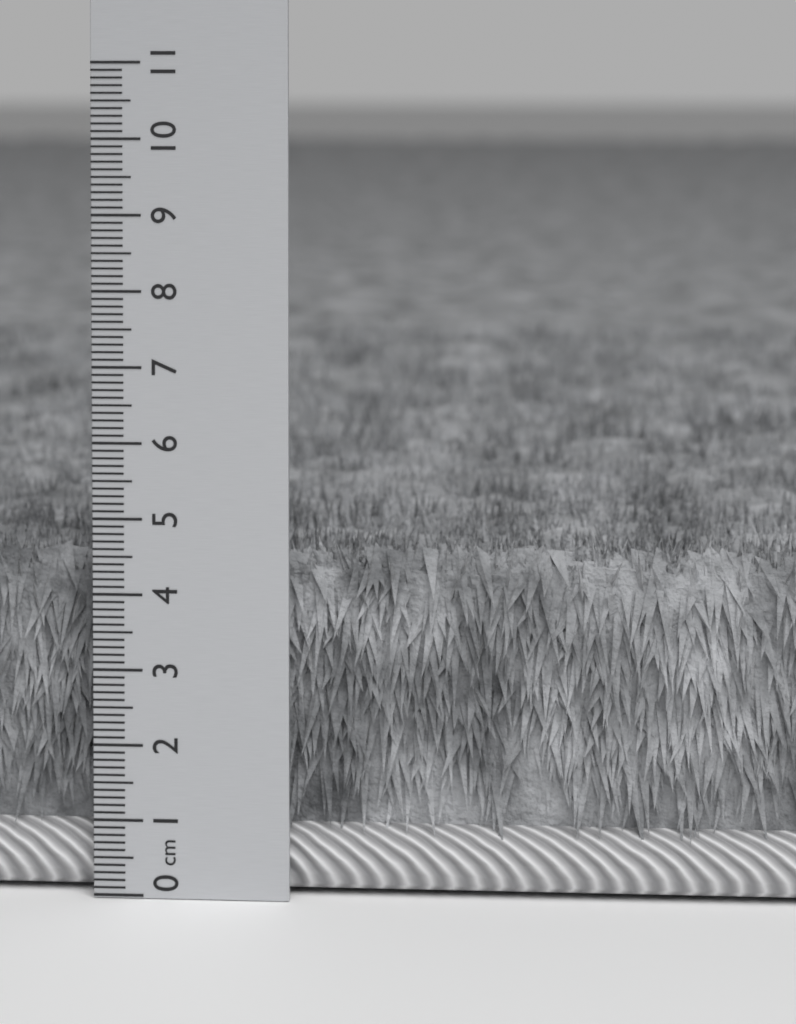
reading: 4.7 cm
